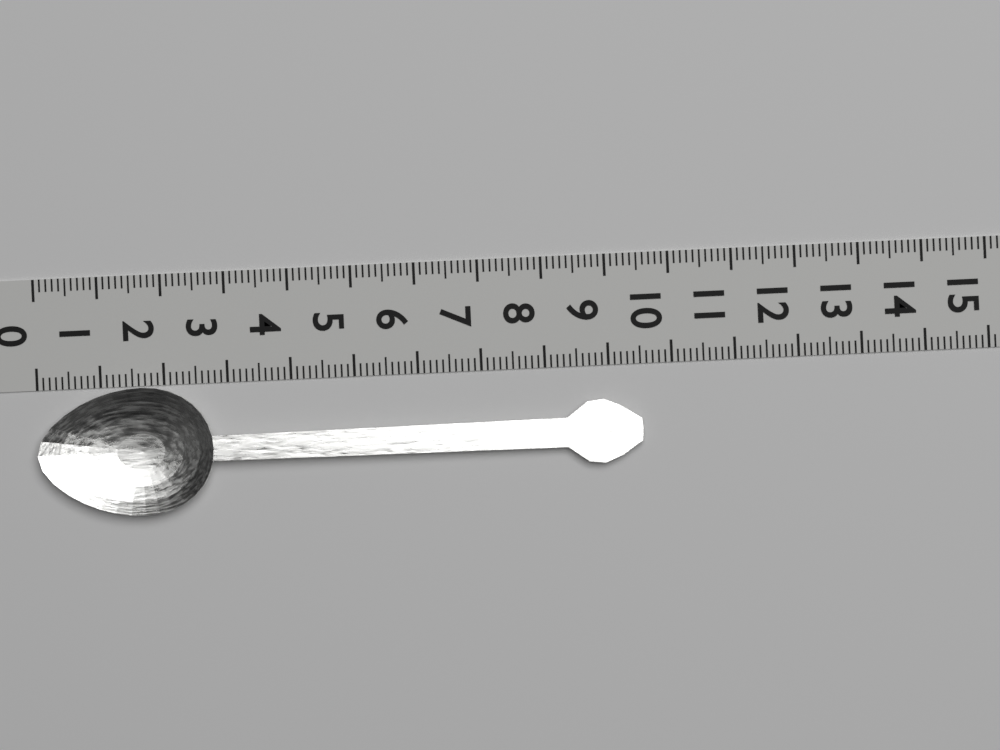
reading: 9.5 (no unit)
